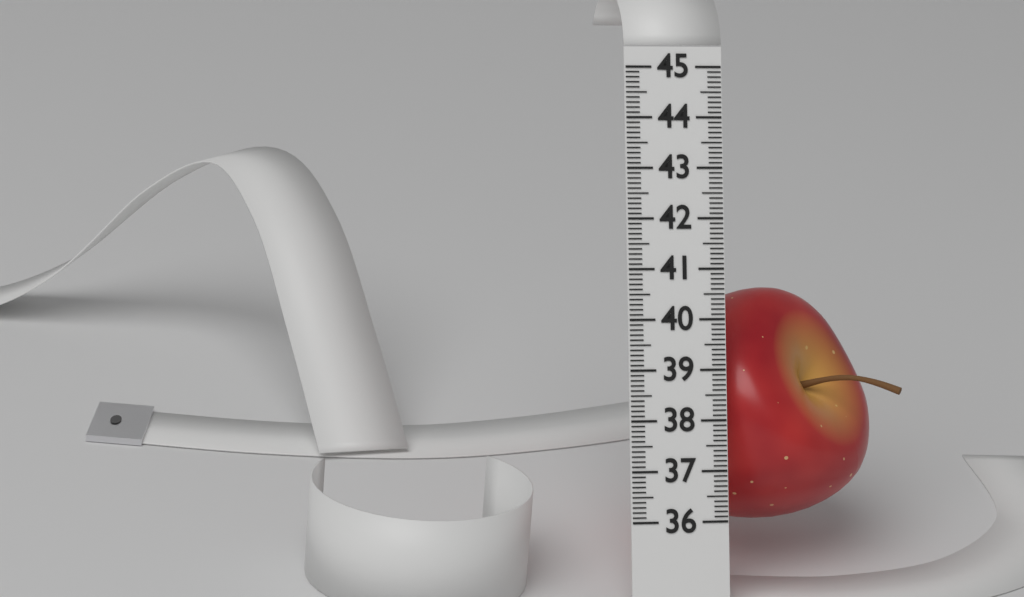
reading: 40.7 (no unit)
